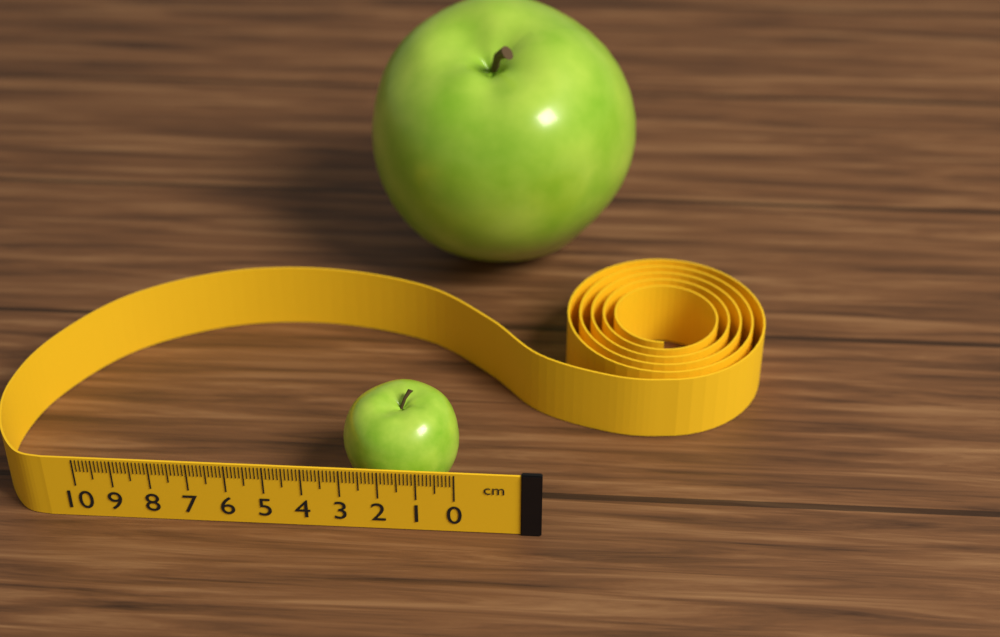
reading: 3.1 cm
